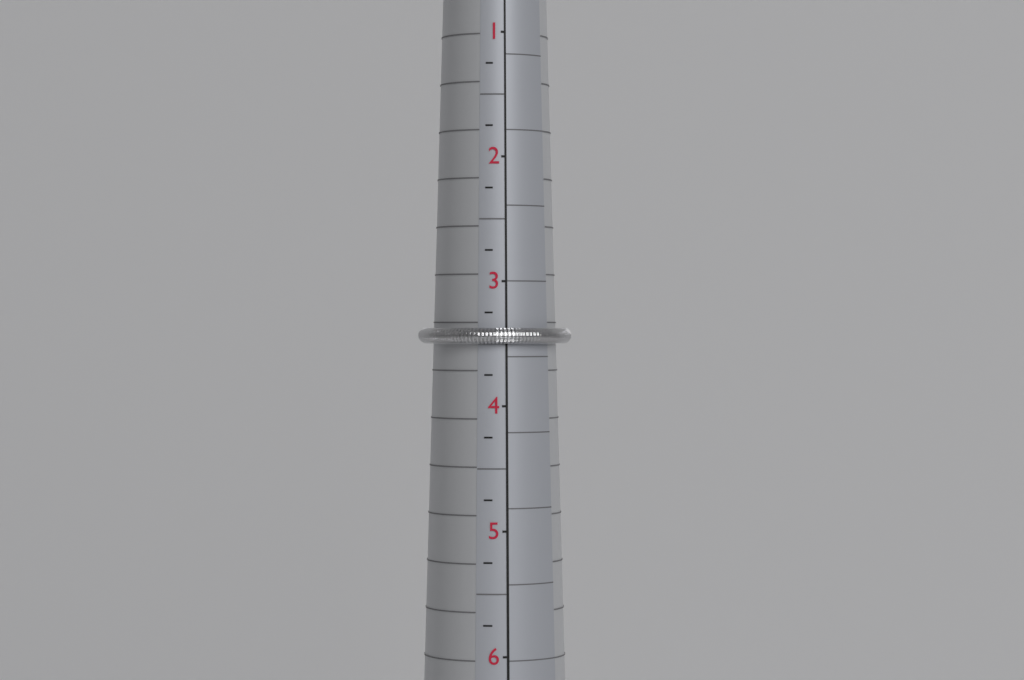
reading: 3.50 (no unit)
